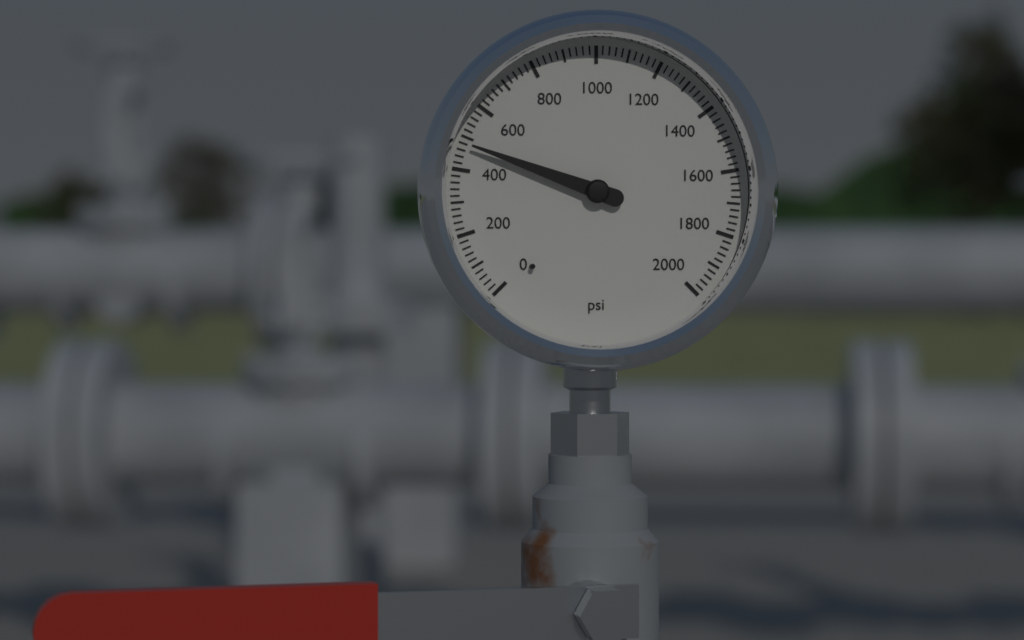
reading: 480 psi
